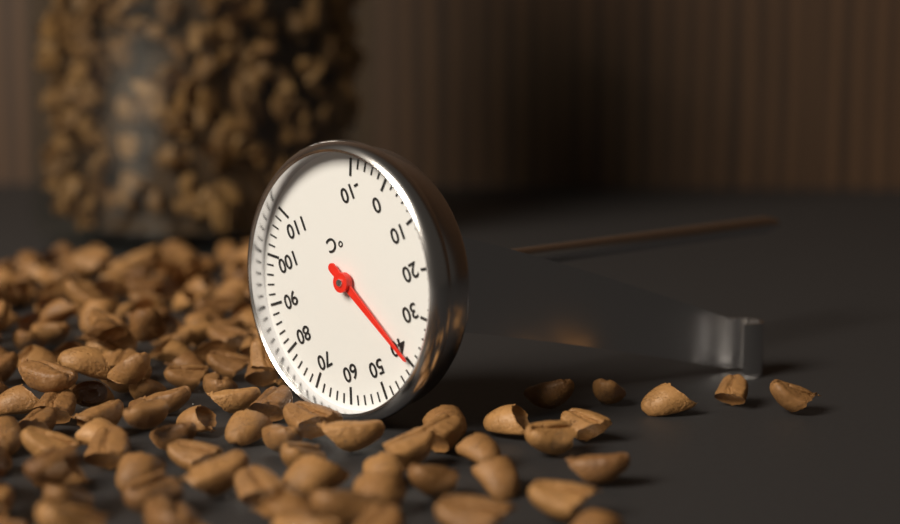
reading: 40 °C
